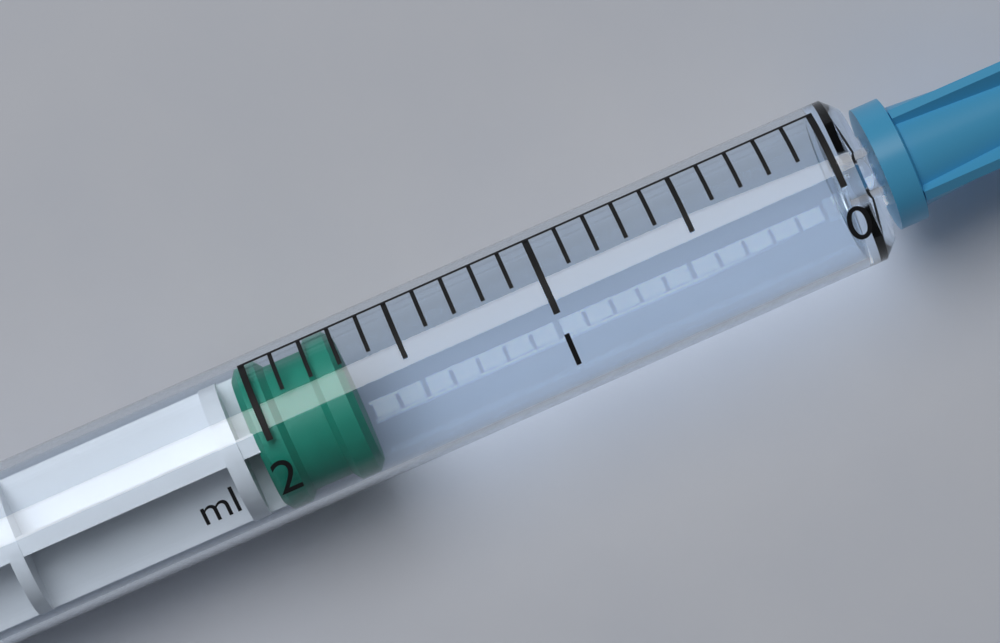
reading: 1.7 ml
